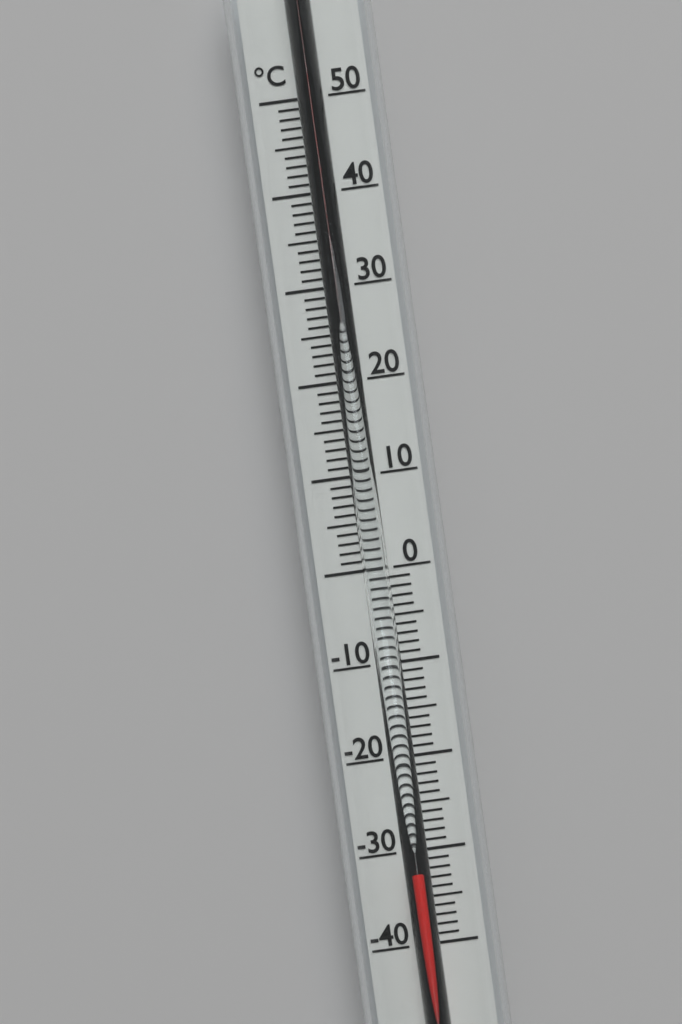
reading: -32 °C
